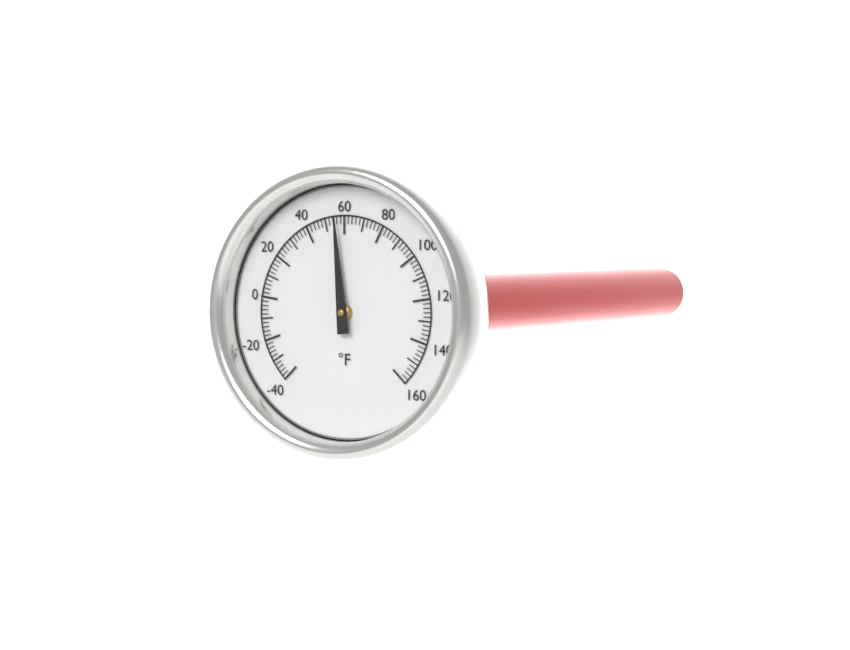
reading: 56 °F
